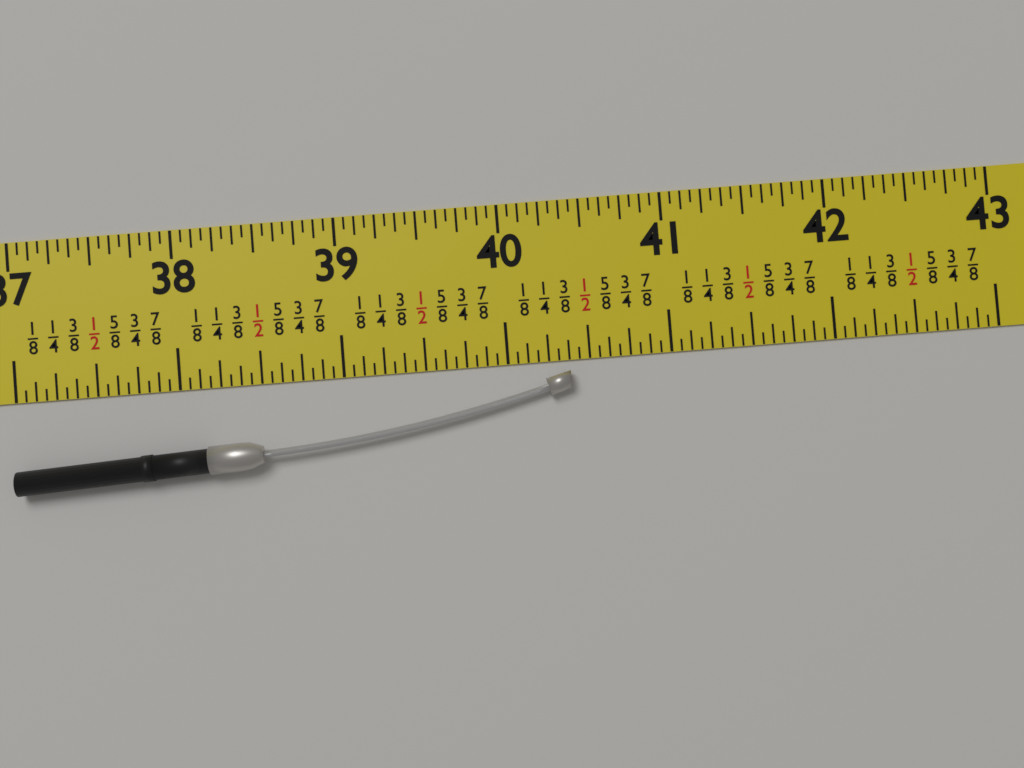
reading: 40.3750 in
